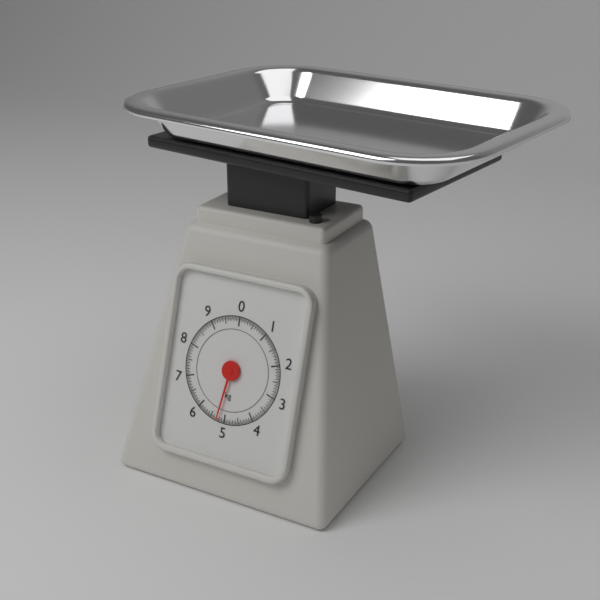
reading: 5.25 kg
